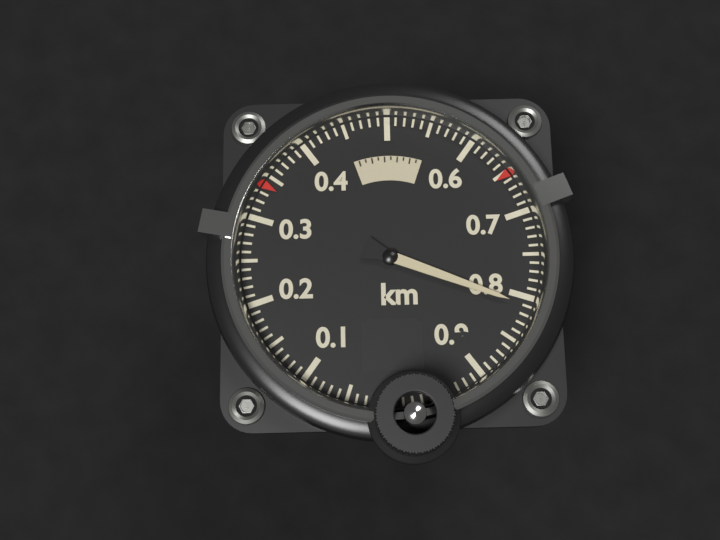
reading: 0.81 km
